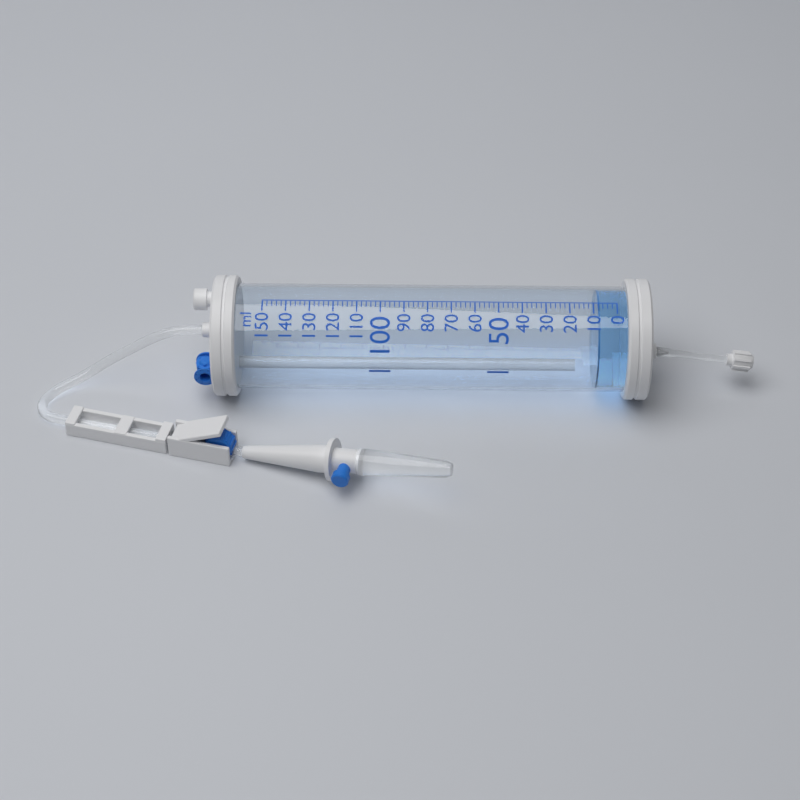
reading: 8 ml
